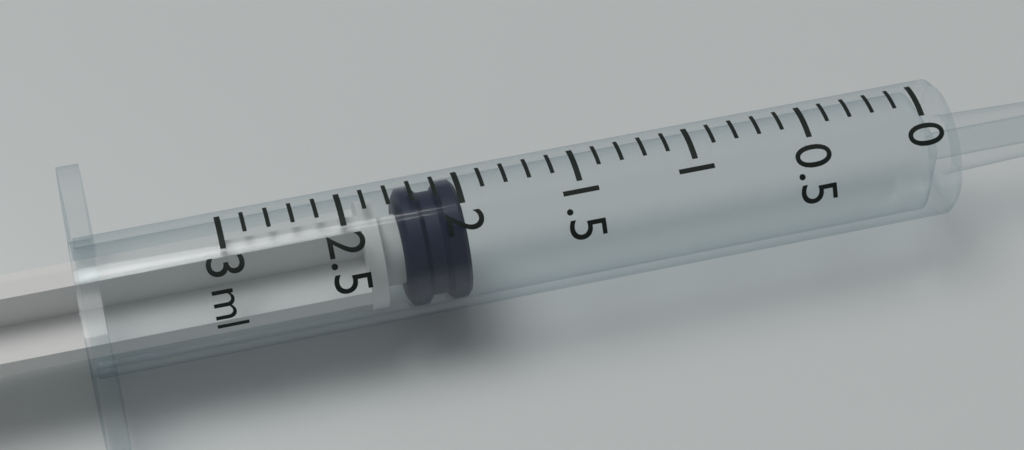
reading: 2.0 ml
